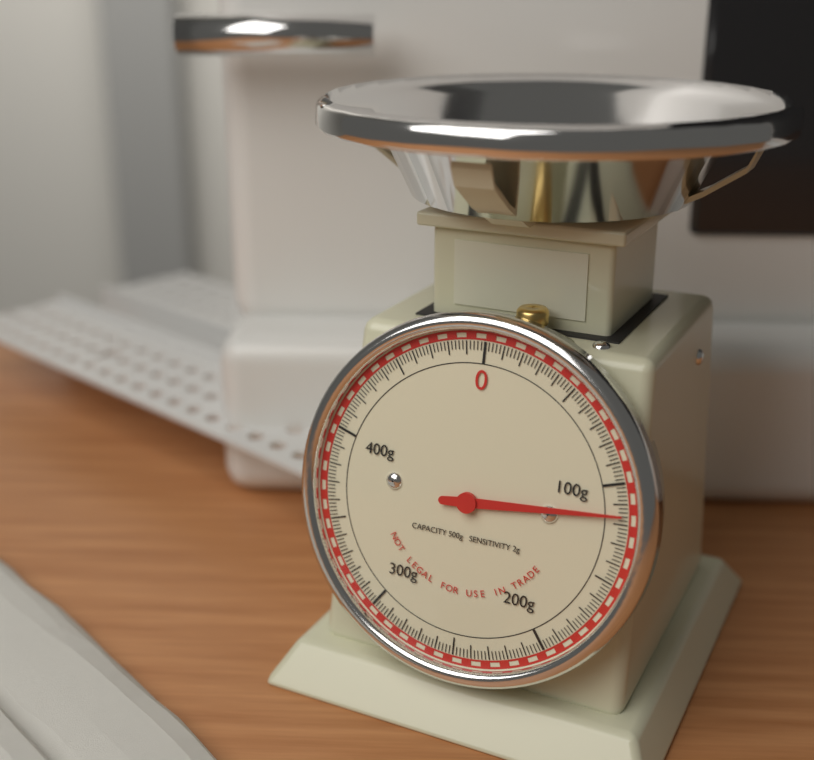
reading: 116 g
